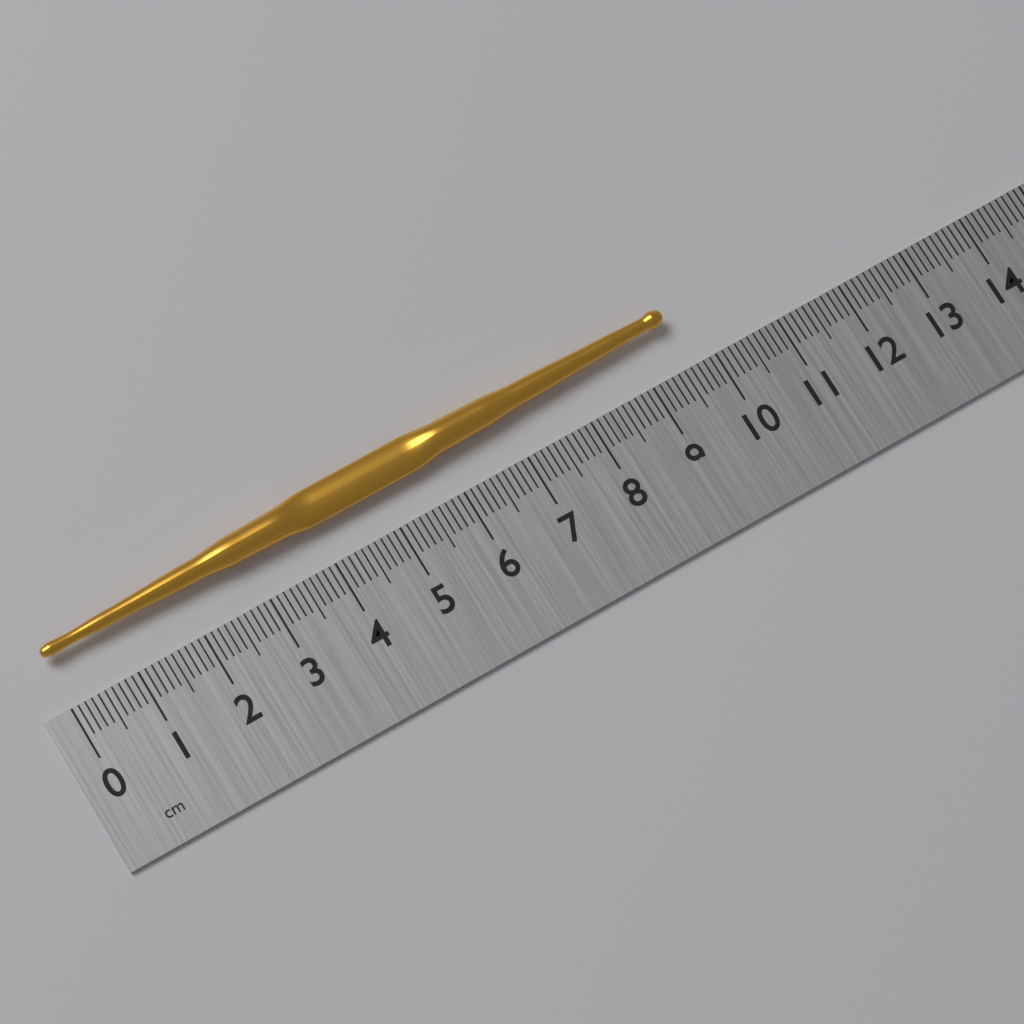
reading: 9.6 cm
